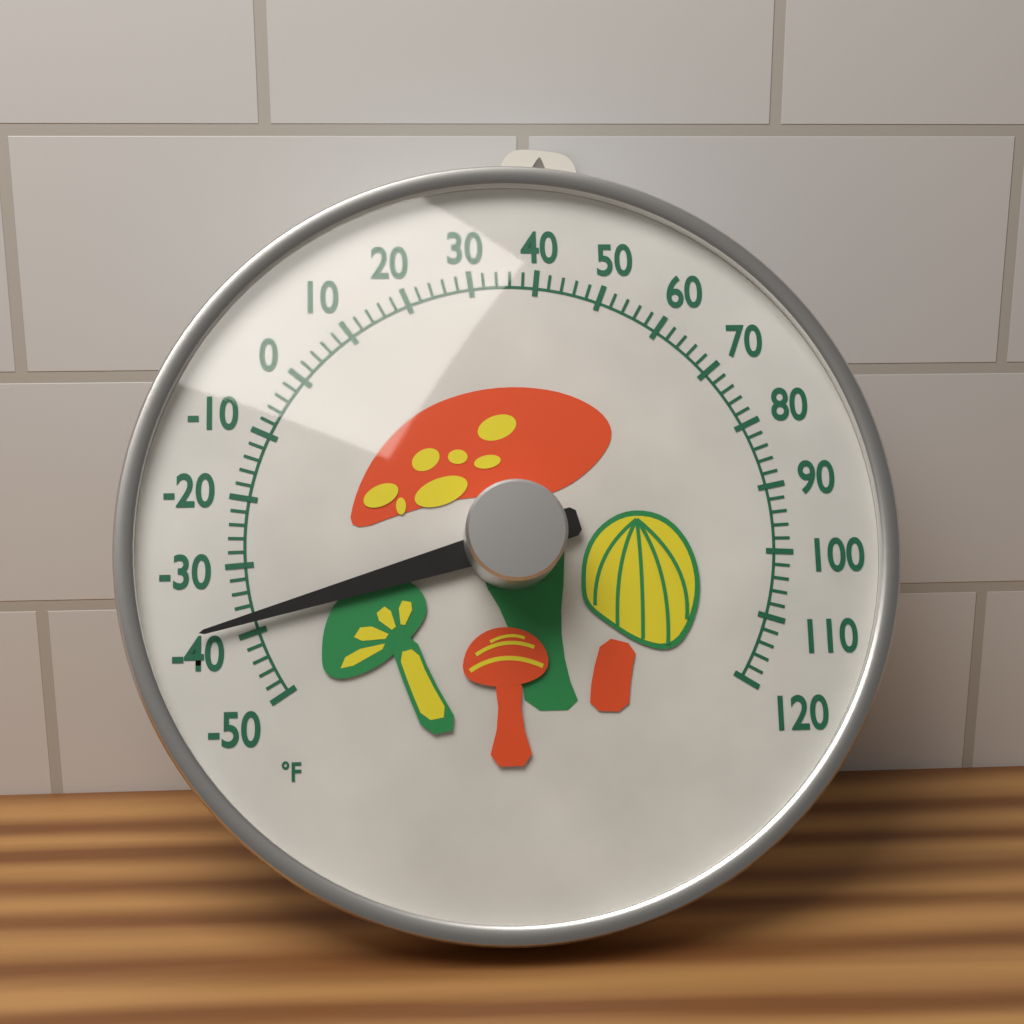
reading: -38 °F
